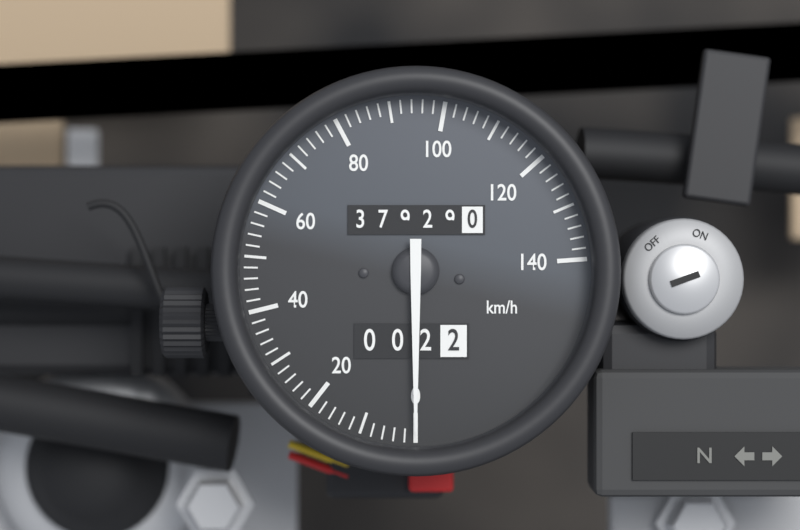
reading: 0 km/h
